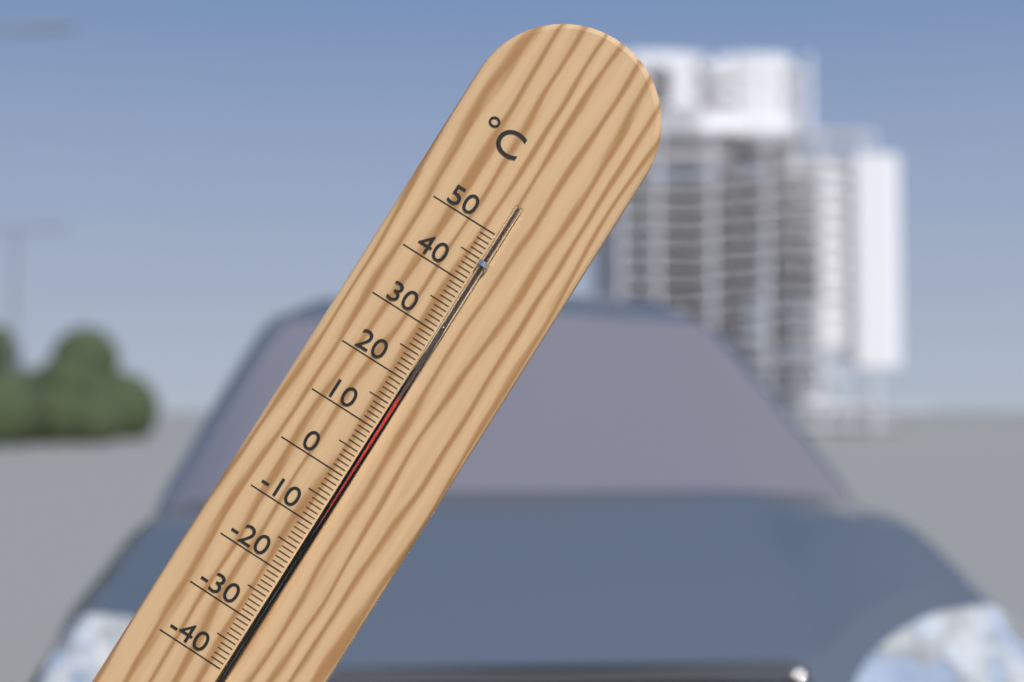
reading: 17 °C
